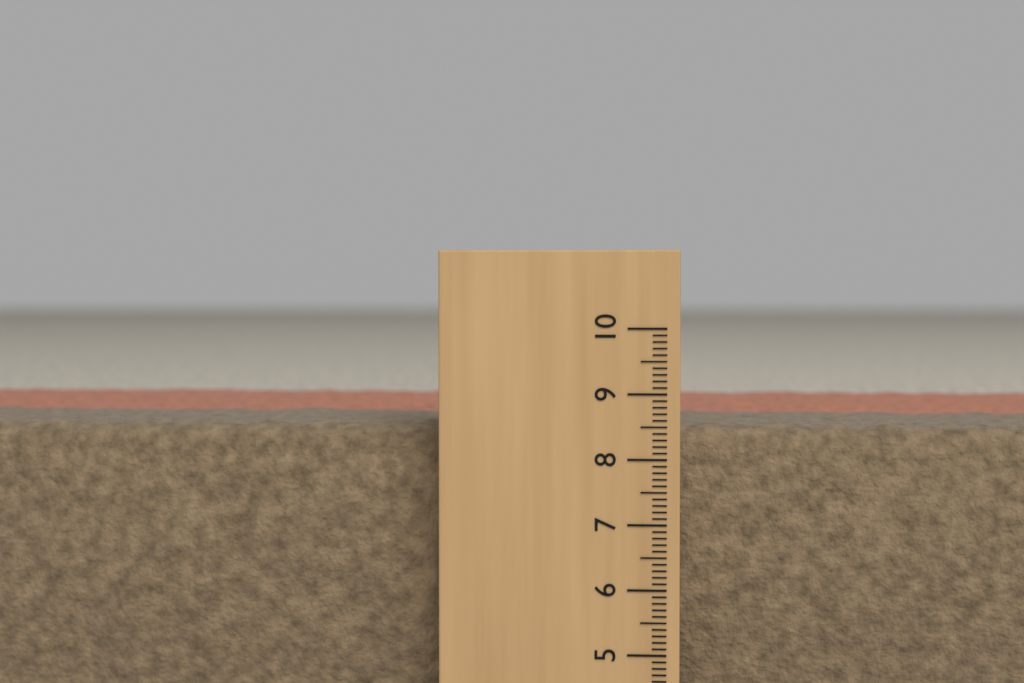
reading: 8.5 (no unit)
